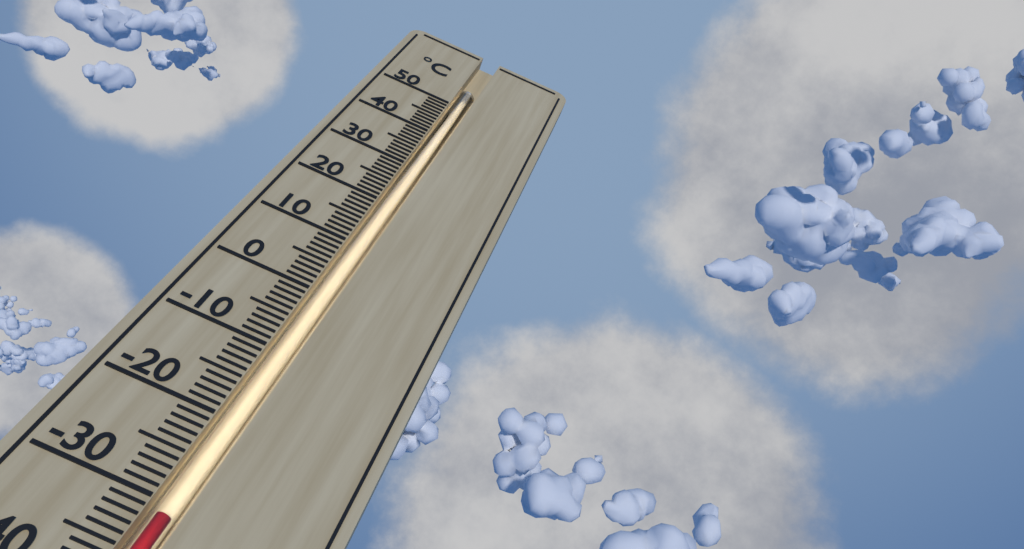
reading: -31 °C
